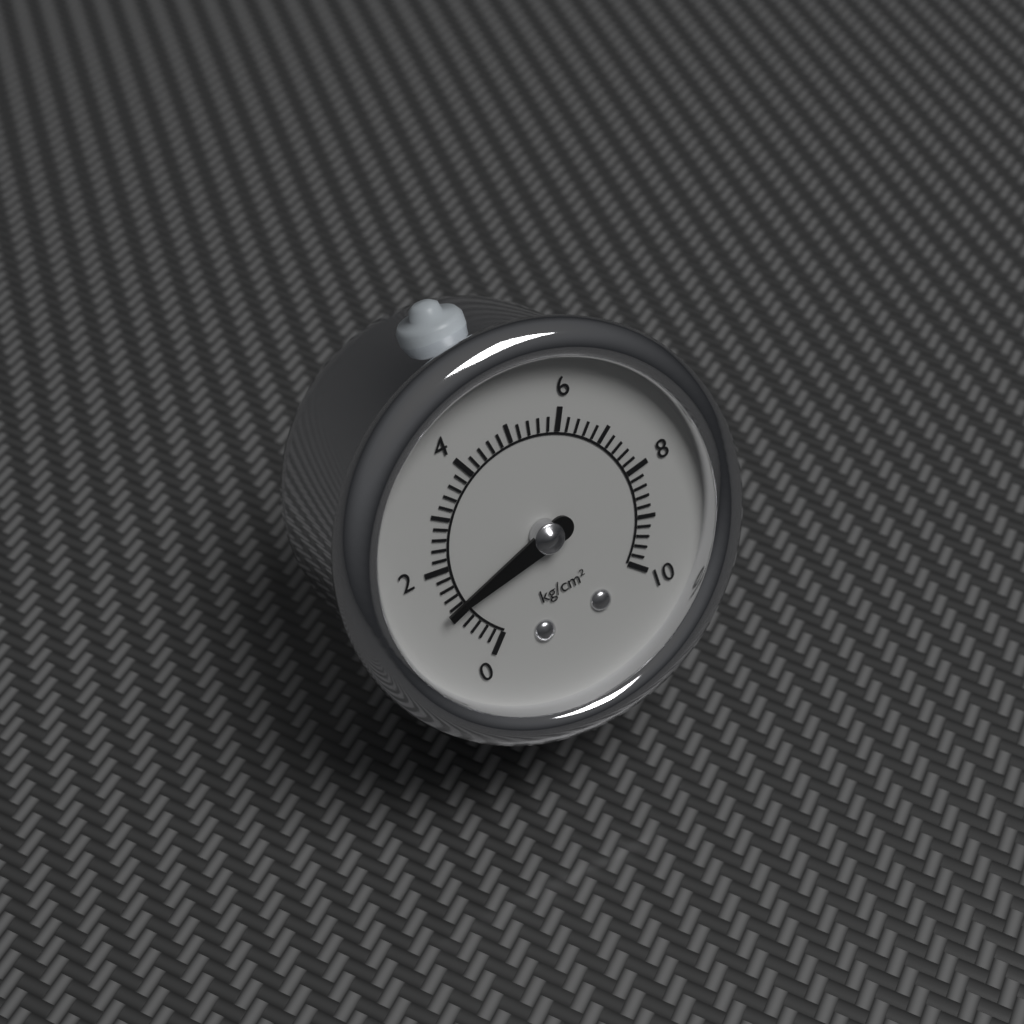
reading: 1.2 kg/cm²
